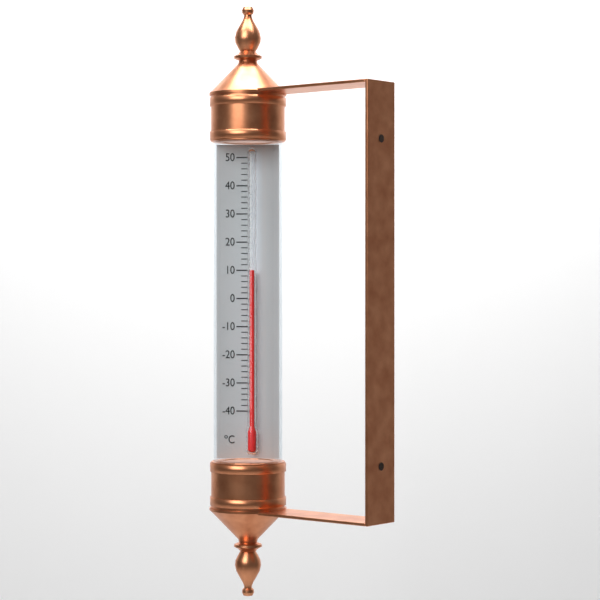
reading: 10 °C
